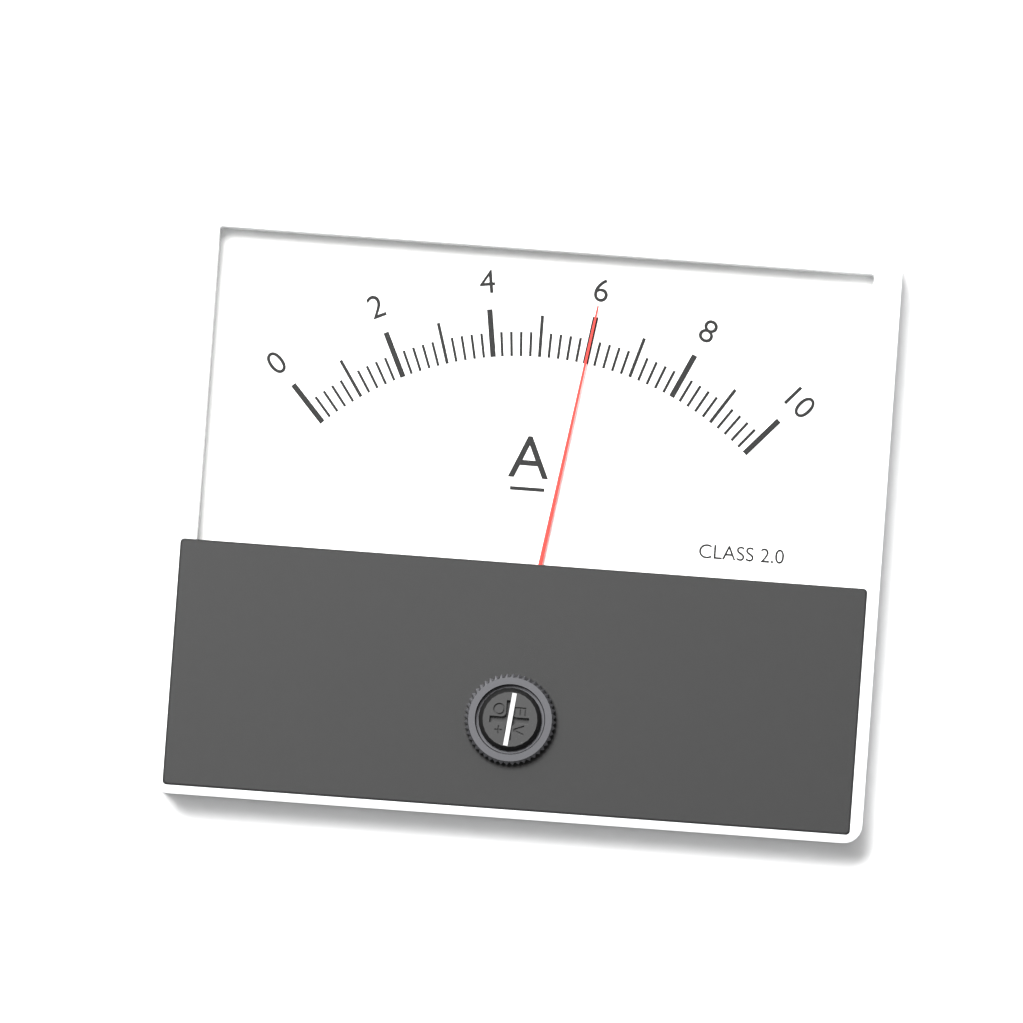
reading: 6.0 A
